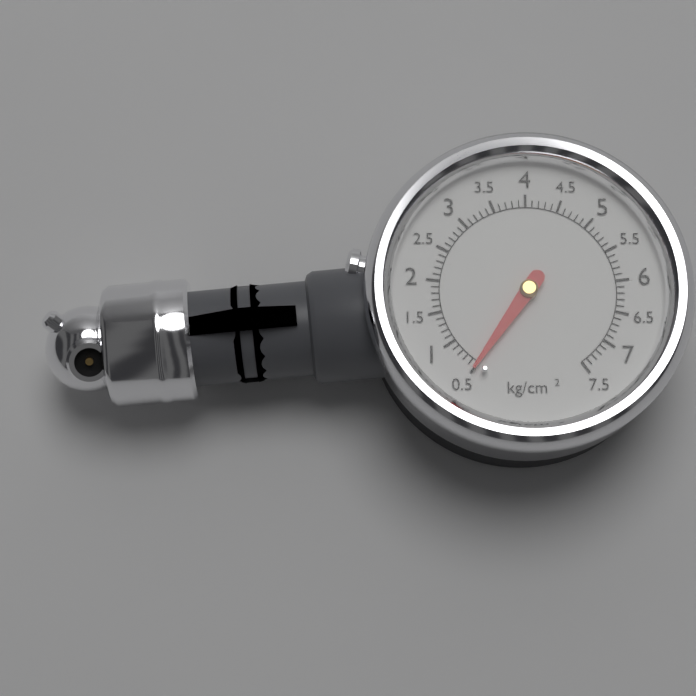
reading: 0.5 kg/cm²
